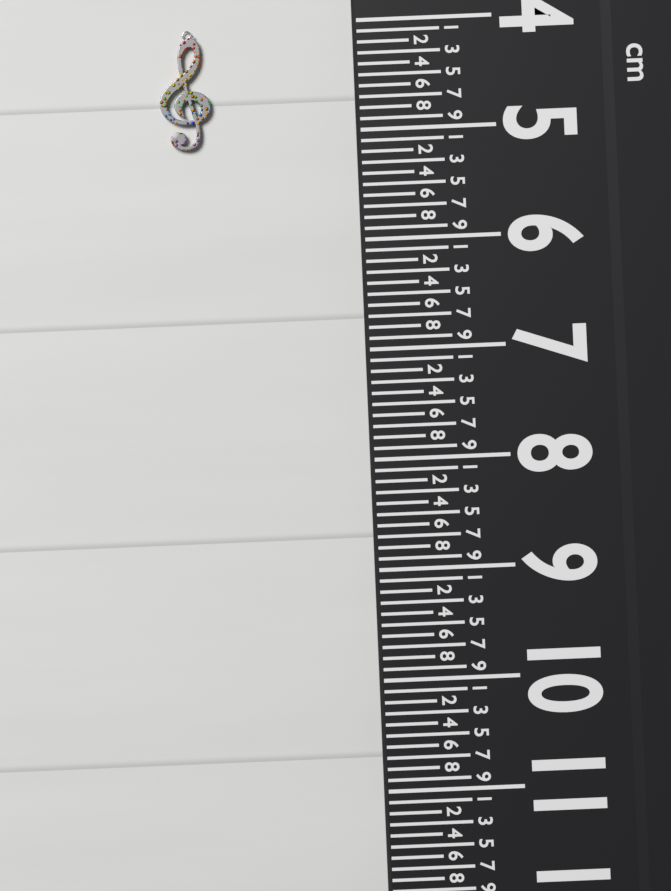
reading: 5.1 cm
